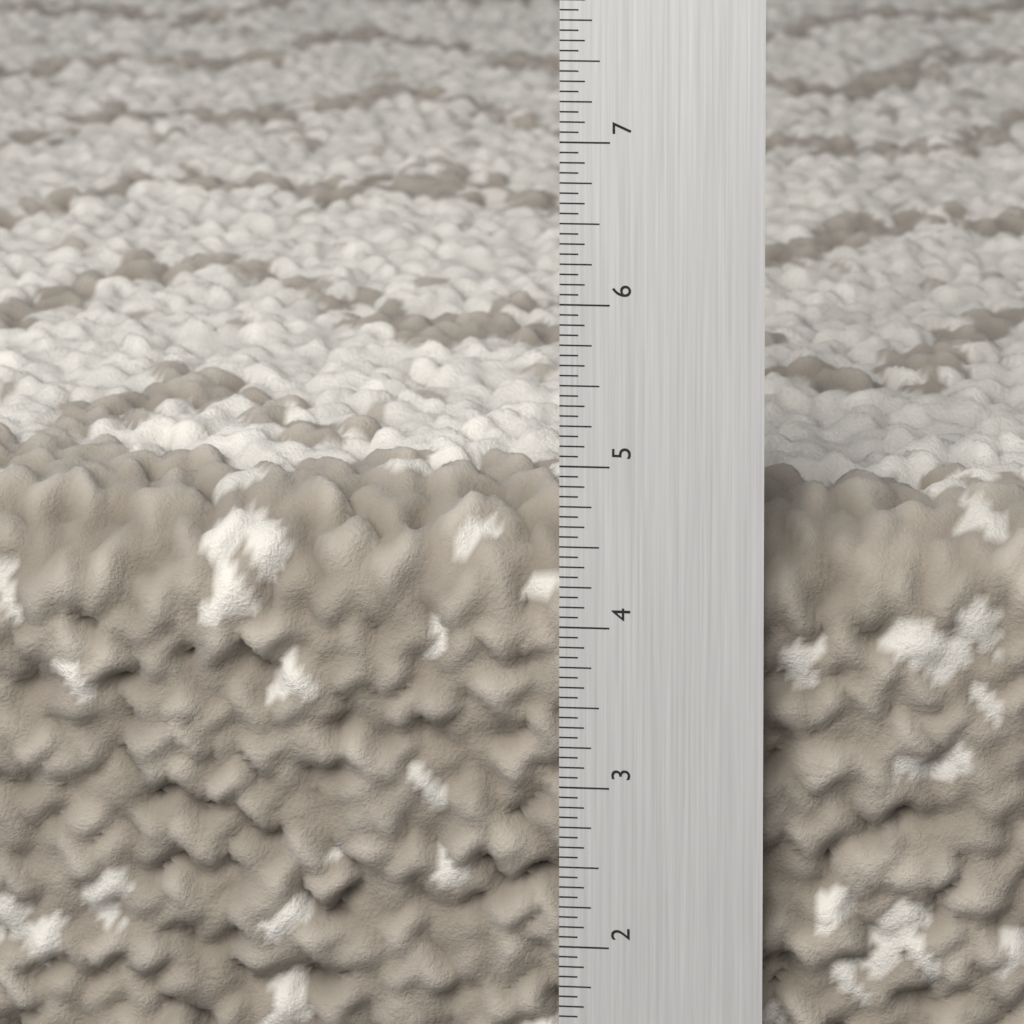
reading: 4.6875 in
